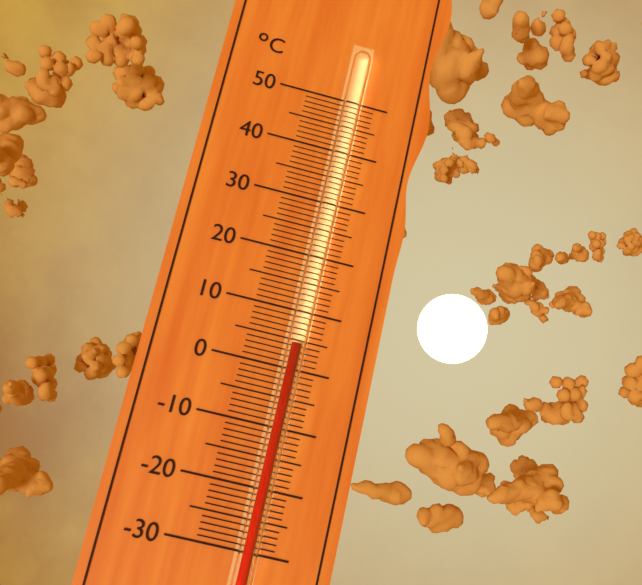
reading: 4 °C
